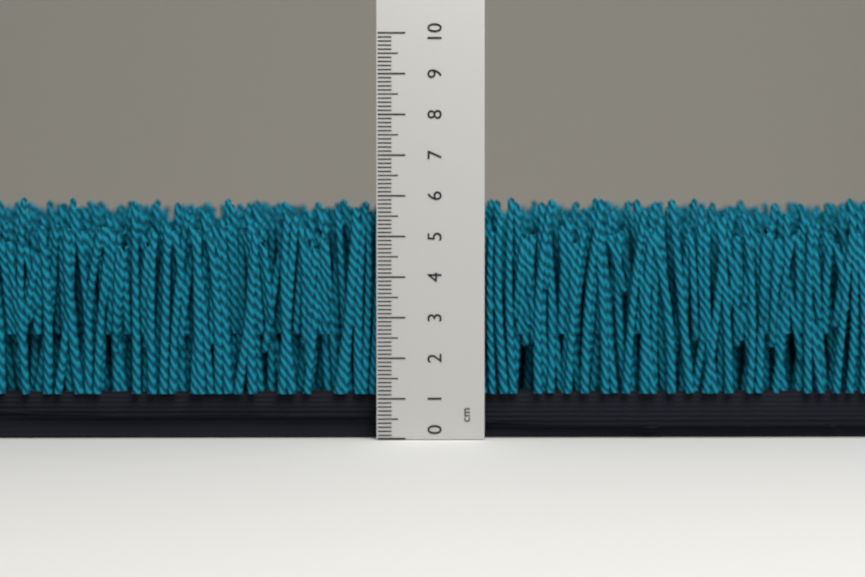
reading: 6.0 cm
